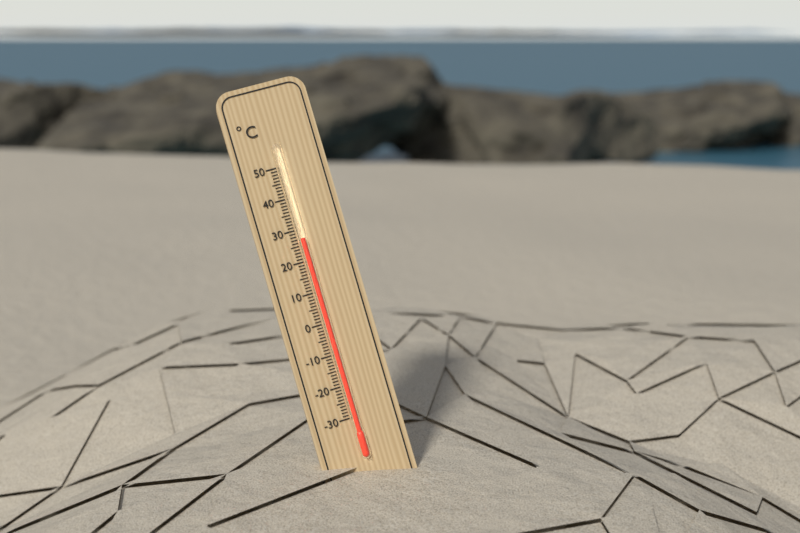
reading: 27 °C
